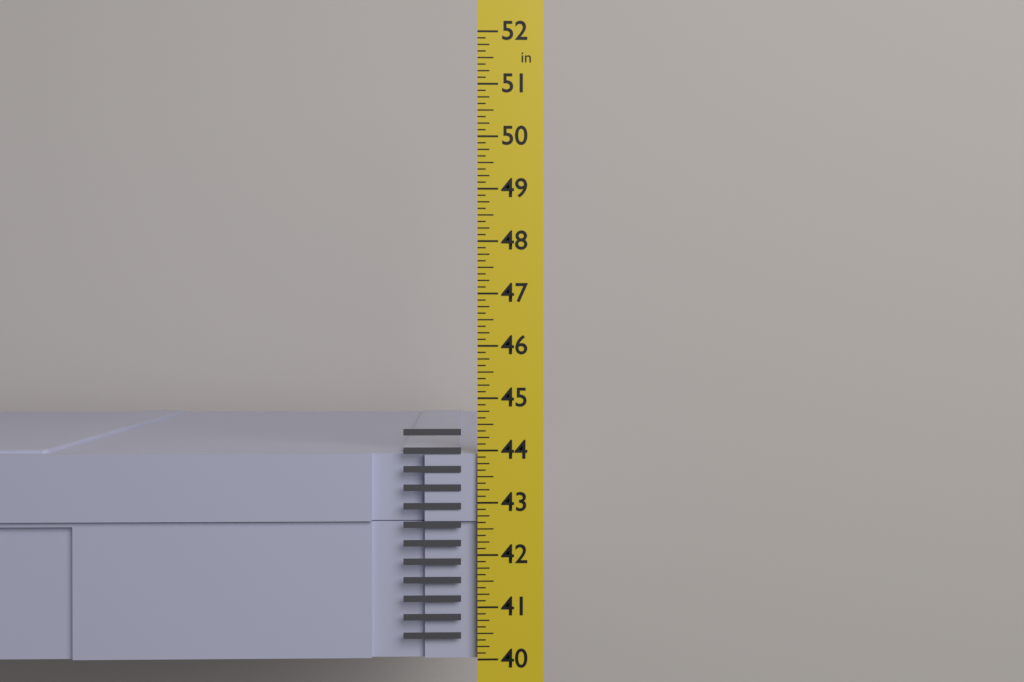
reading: 44.000 in
